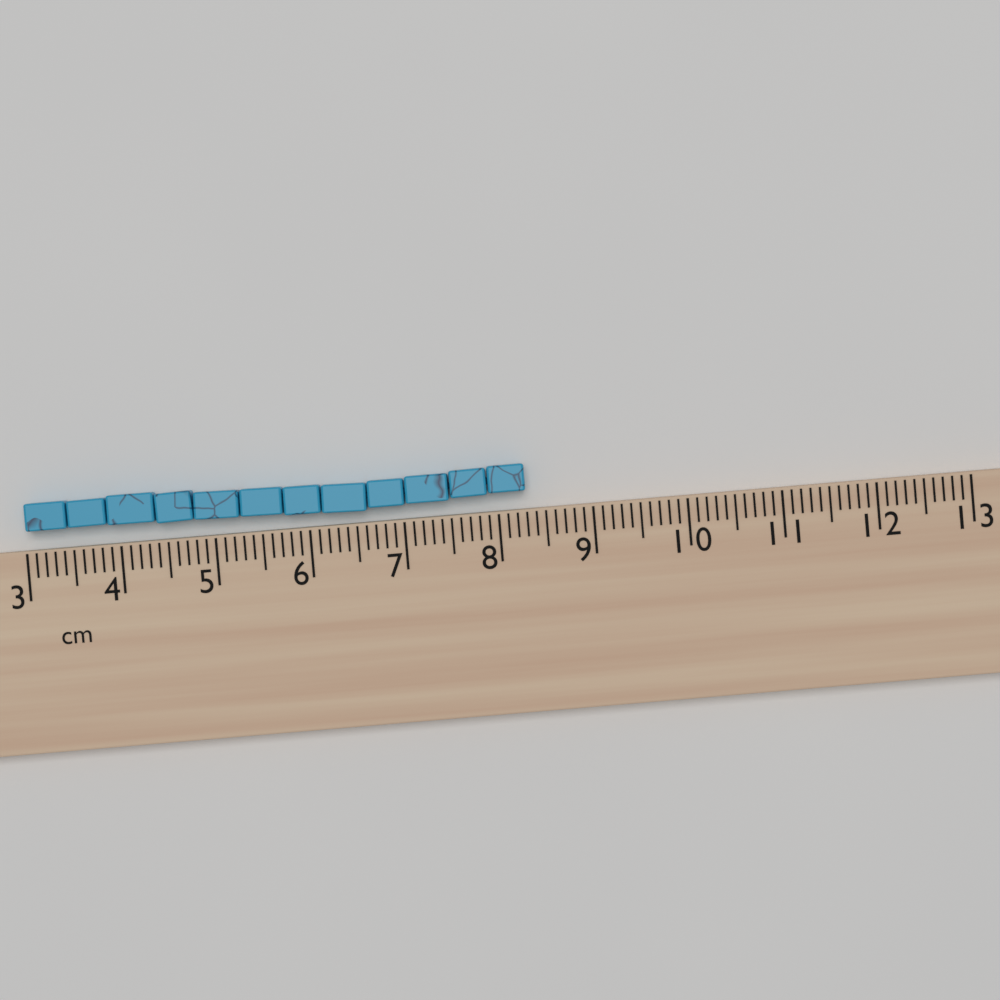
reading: 8.3 cm
